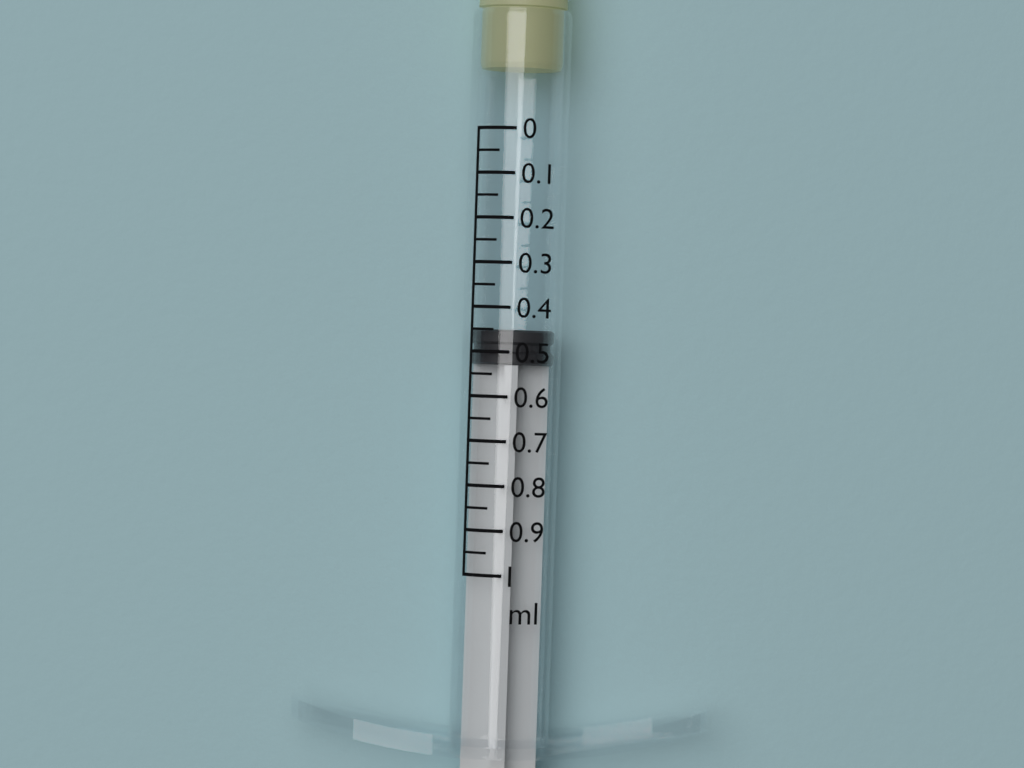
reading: 0.45 ml
